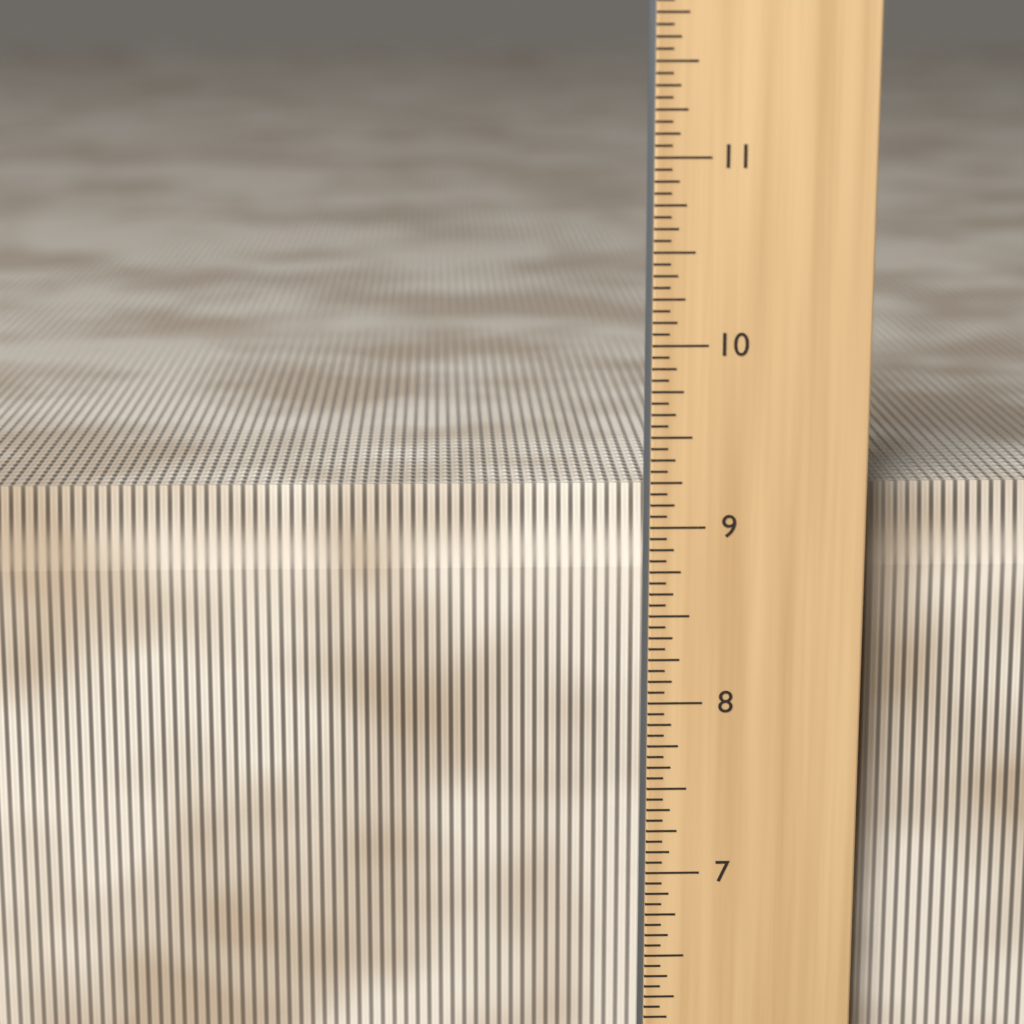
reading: 9.1875 in
